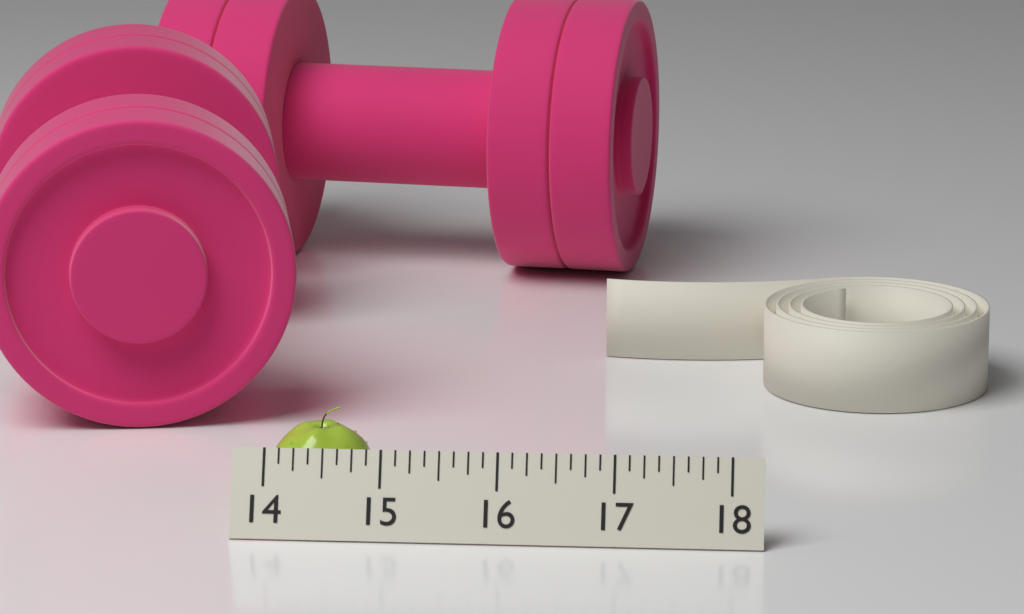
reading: 14.875 (no unit)
